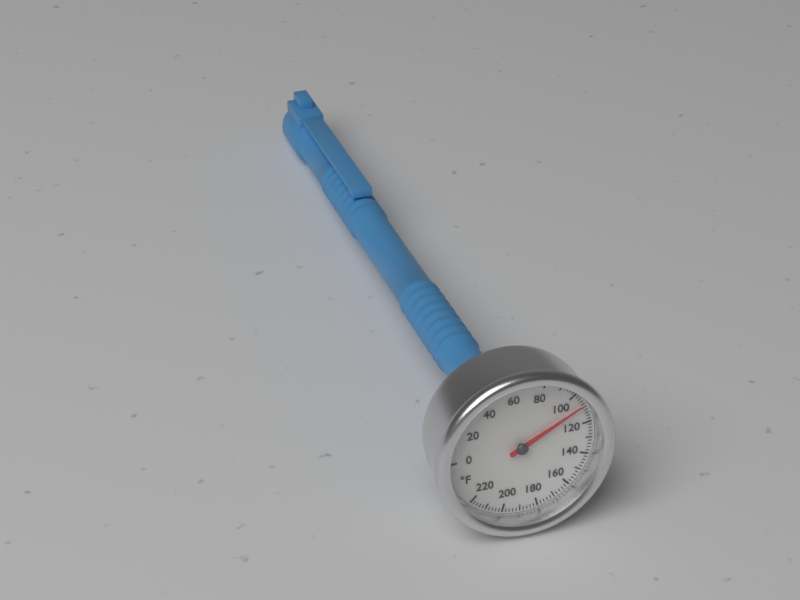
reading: 108 °F
